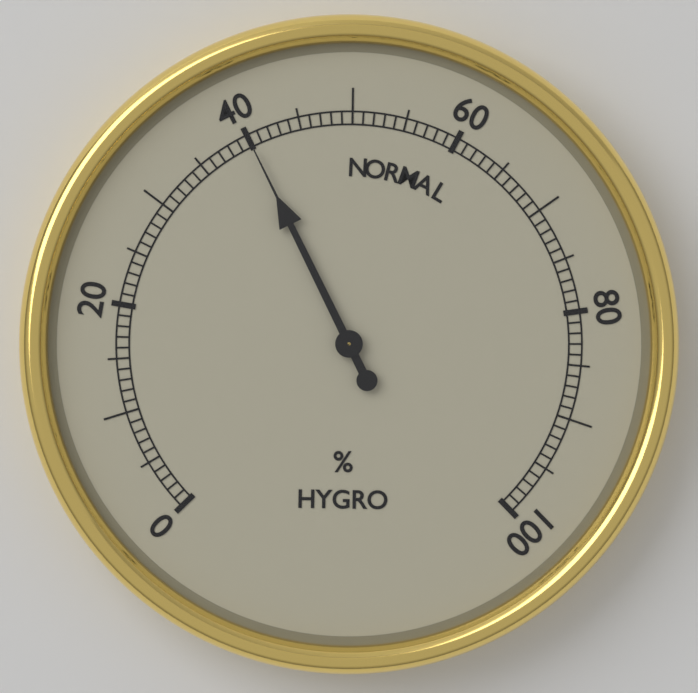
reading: 40 %
